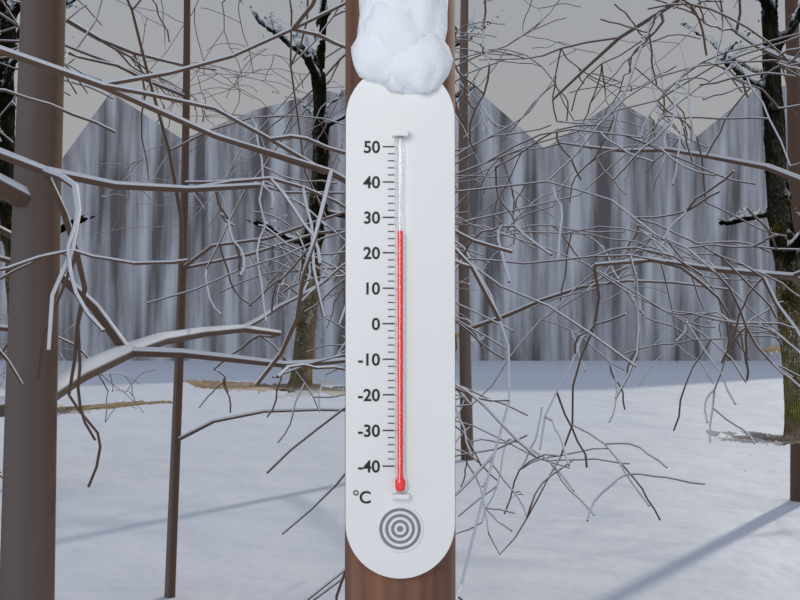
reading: 26 °C
